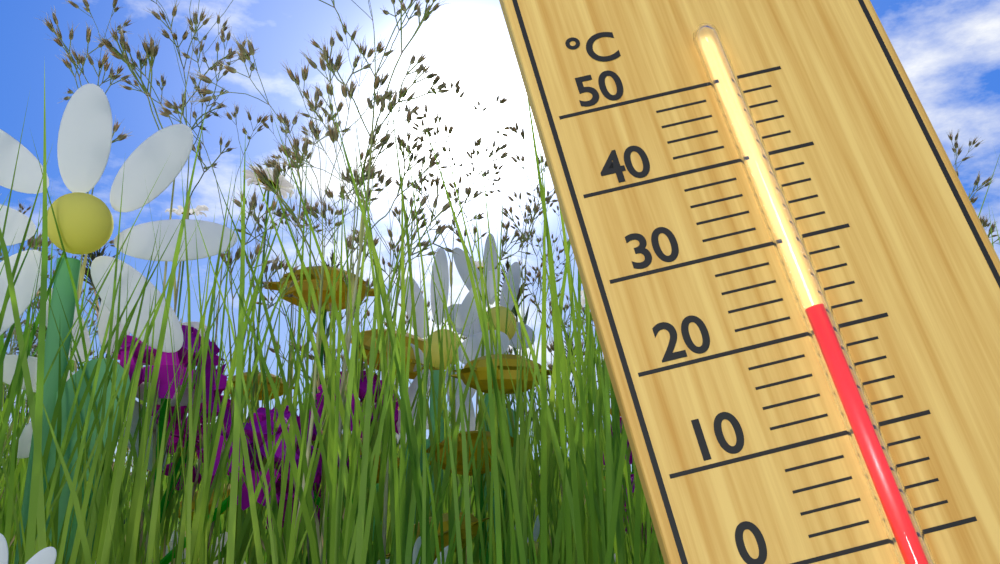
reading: 22 °C
